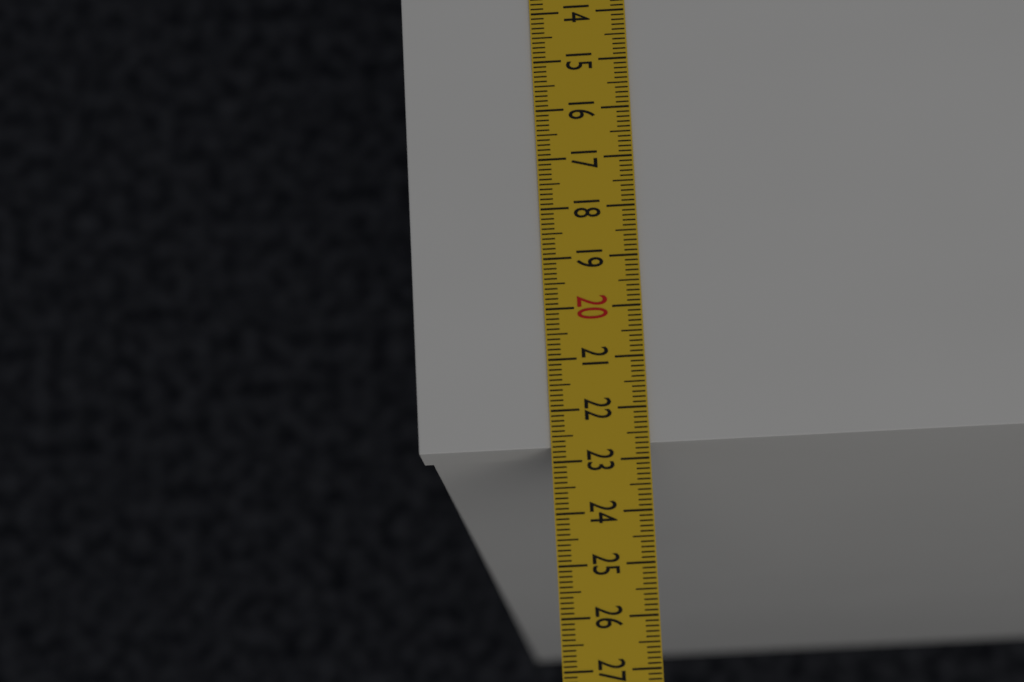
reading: 22.7 cm
